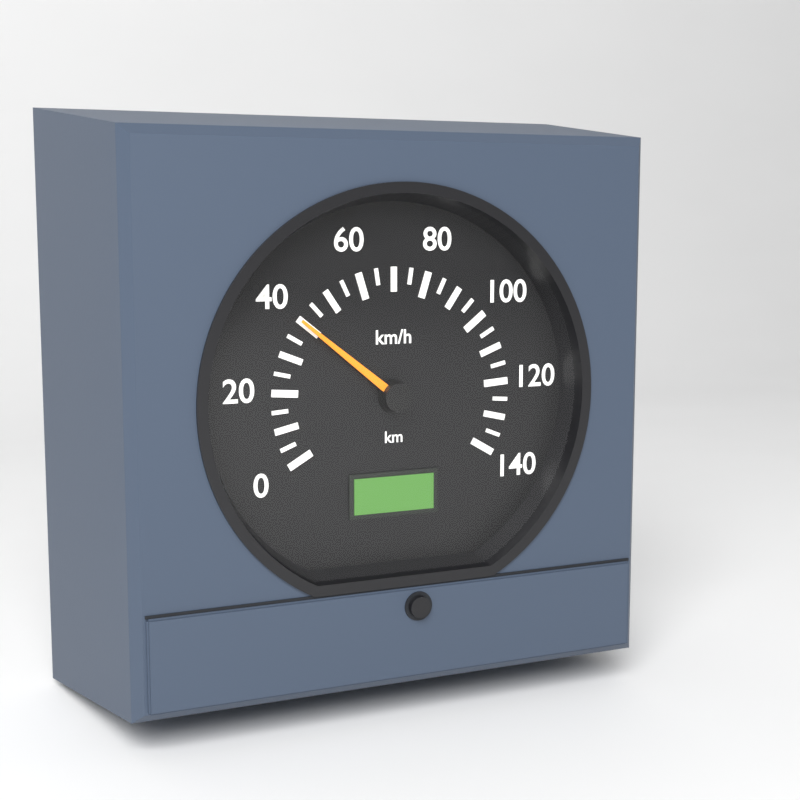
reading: 40 km/h
